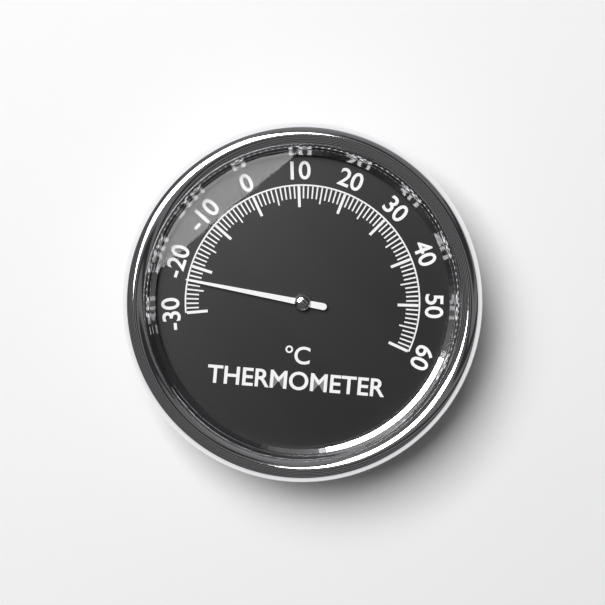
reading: -23 °C
